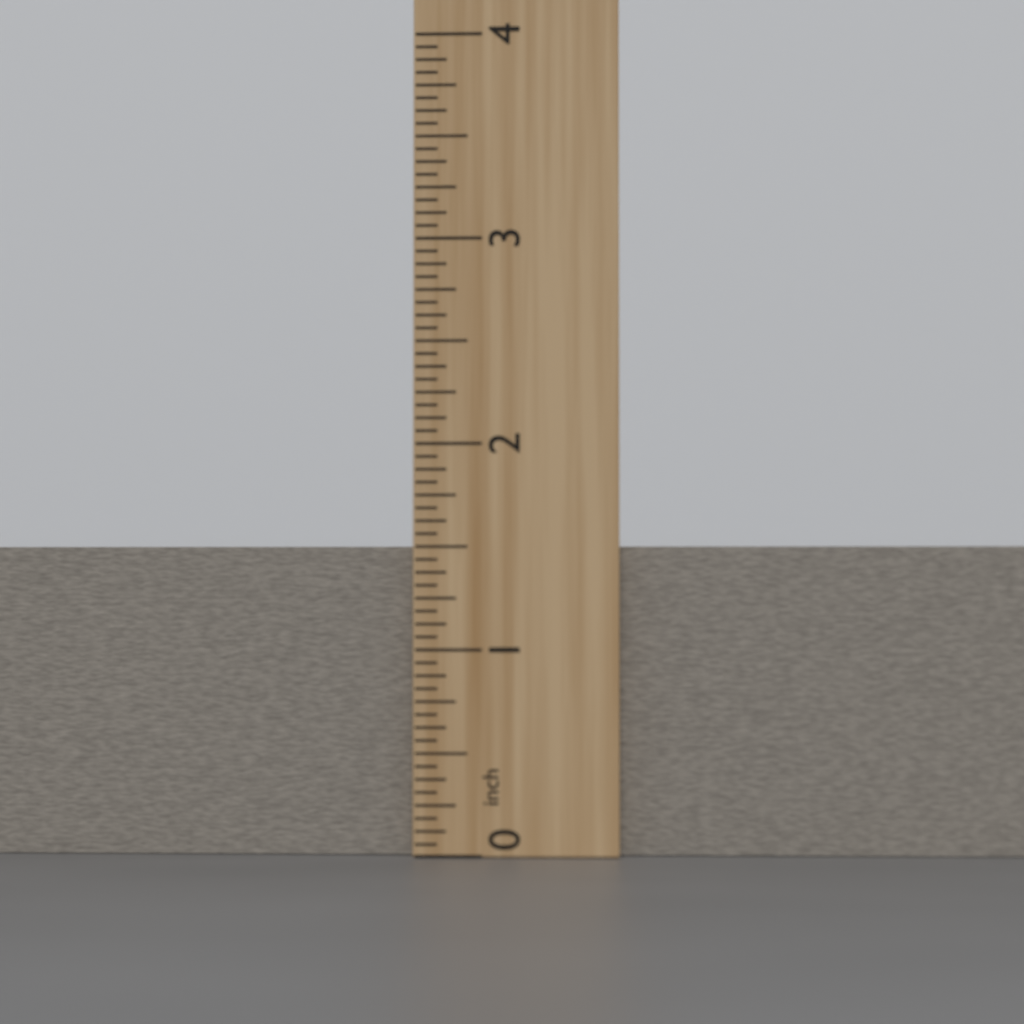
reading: 1.5000 inch
